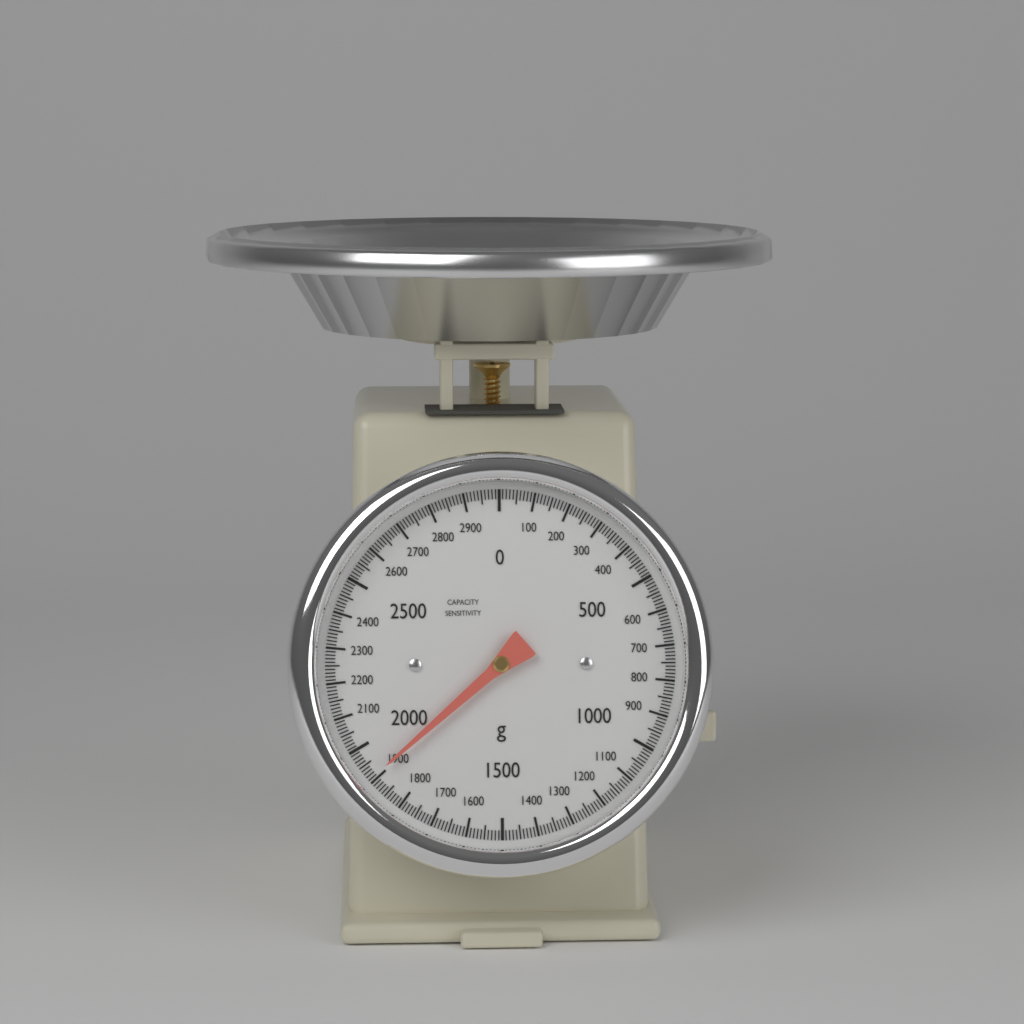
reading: 1910 g
